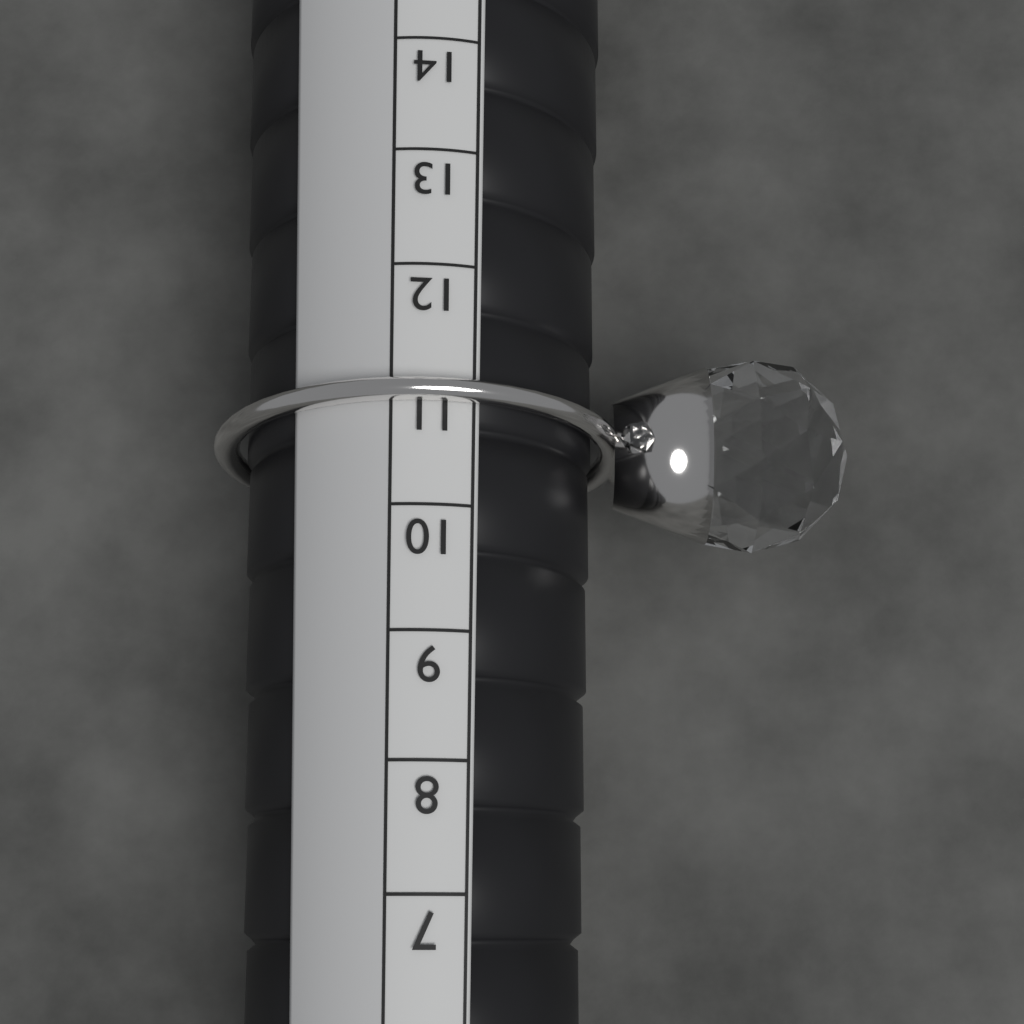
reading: 11 (no unit)
